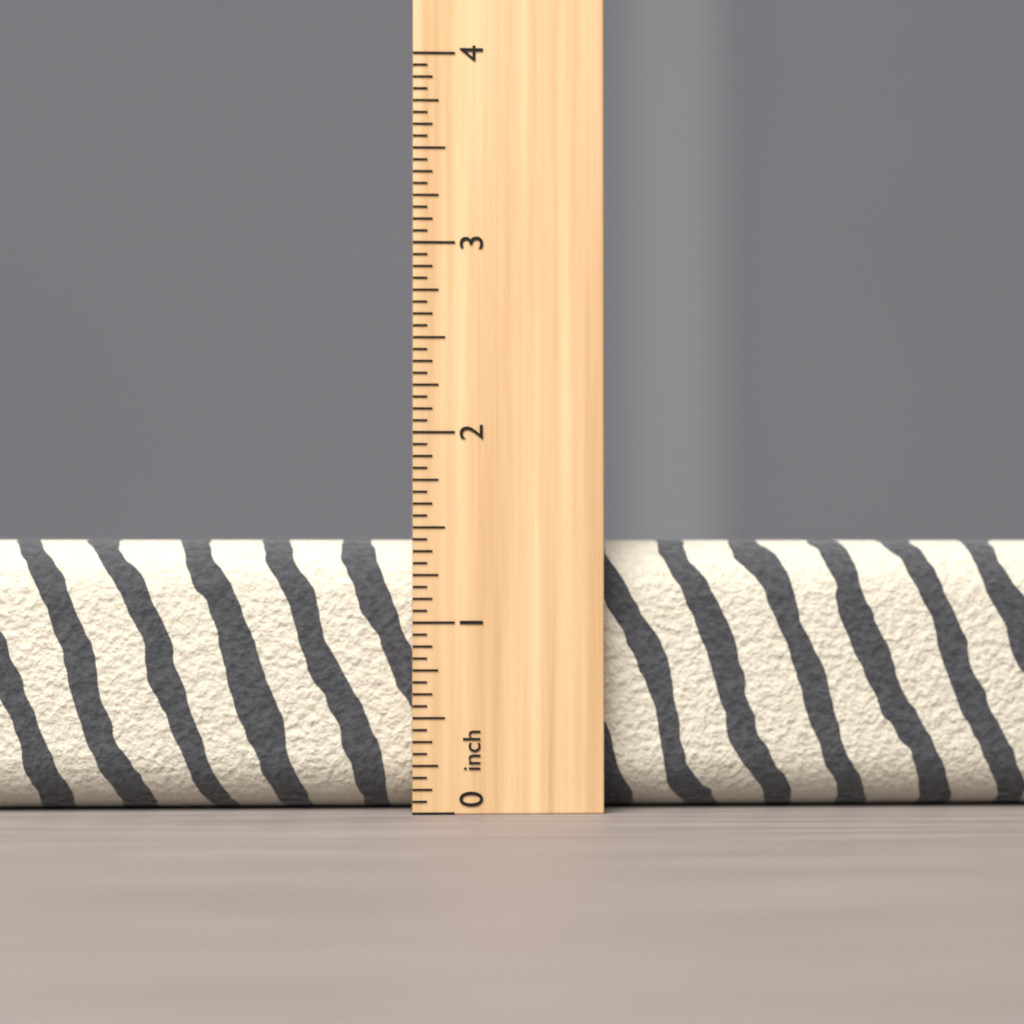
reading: 1.4375 inch
